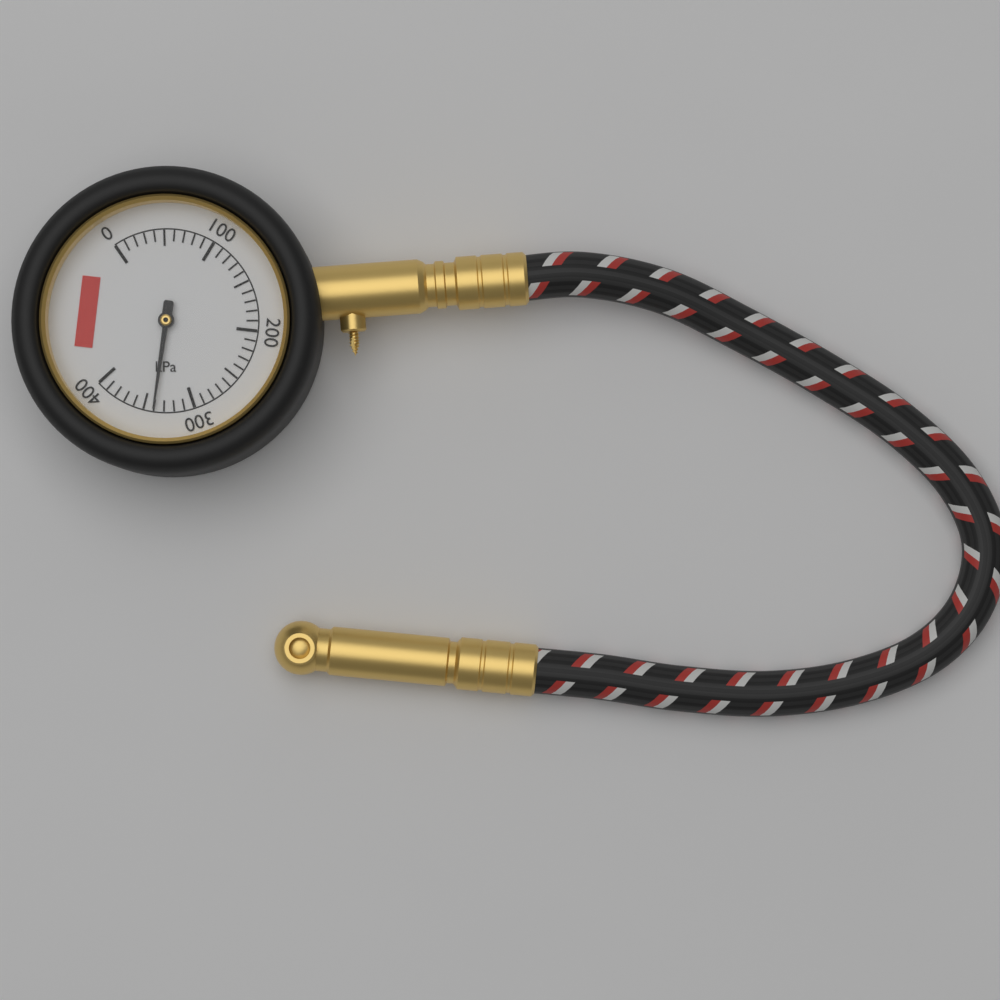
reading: 340 kPa
